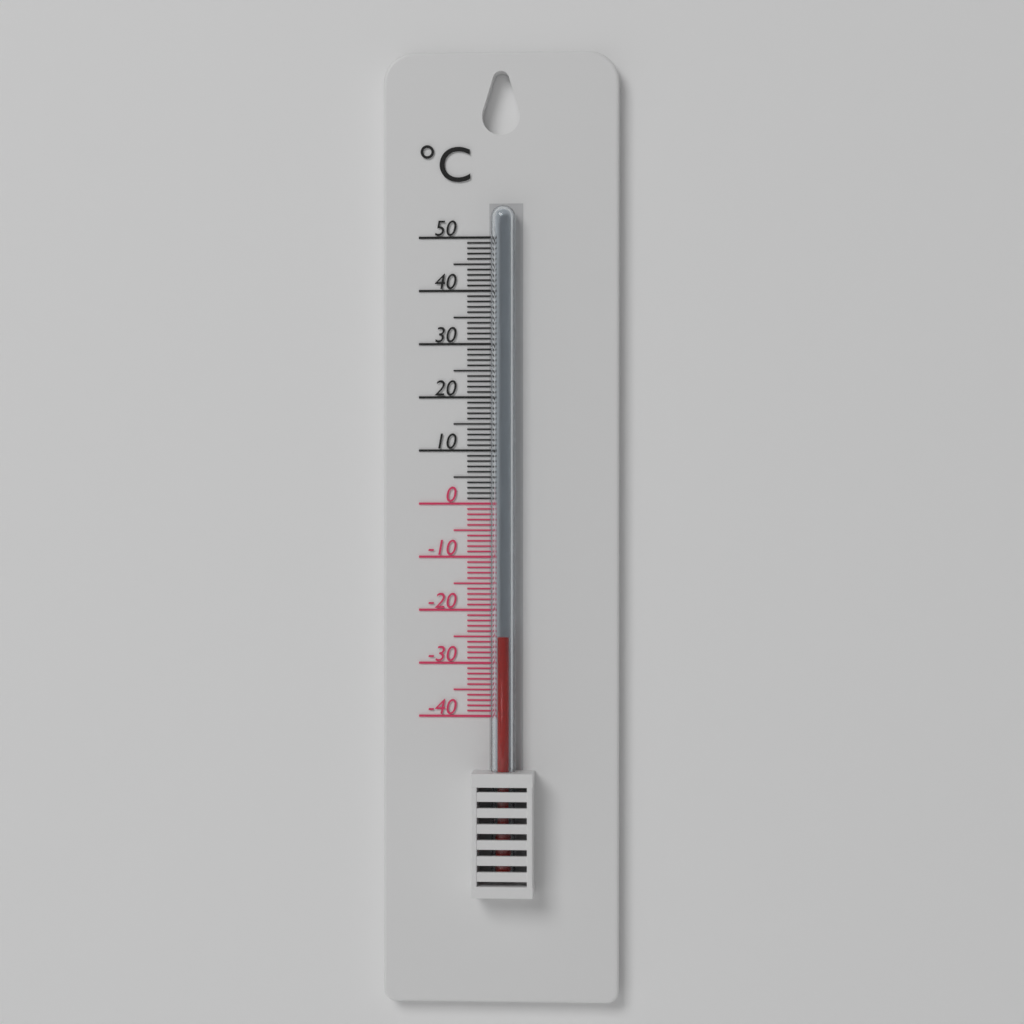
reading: -25 °C
